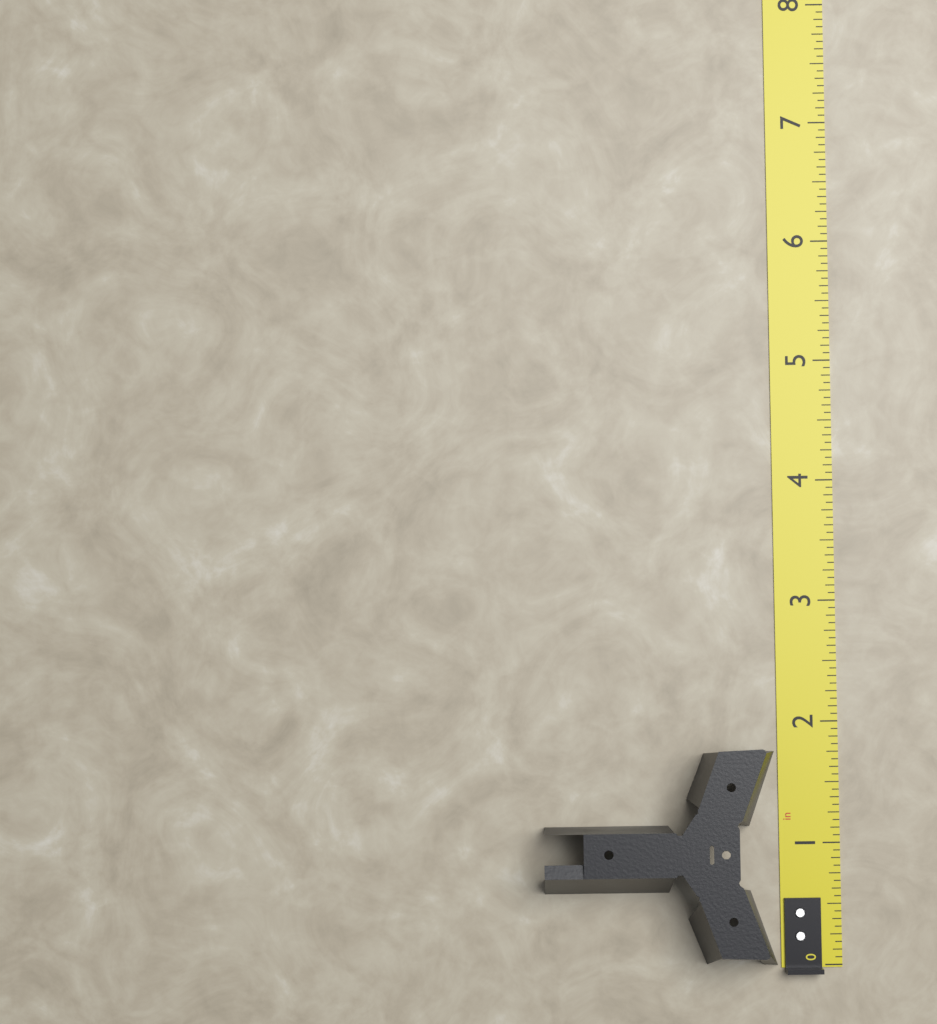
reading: 1.8125 in
